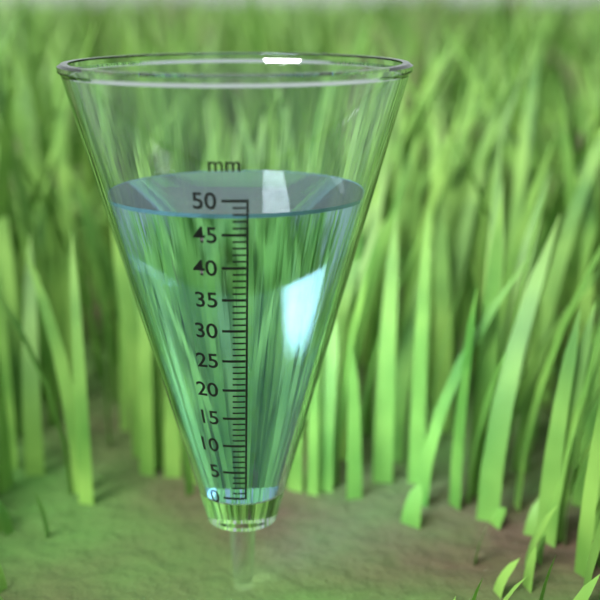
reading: 48 mm
